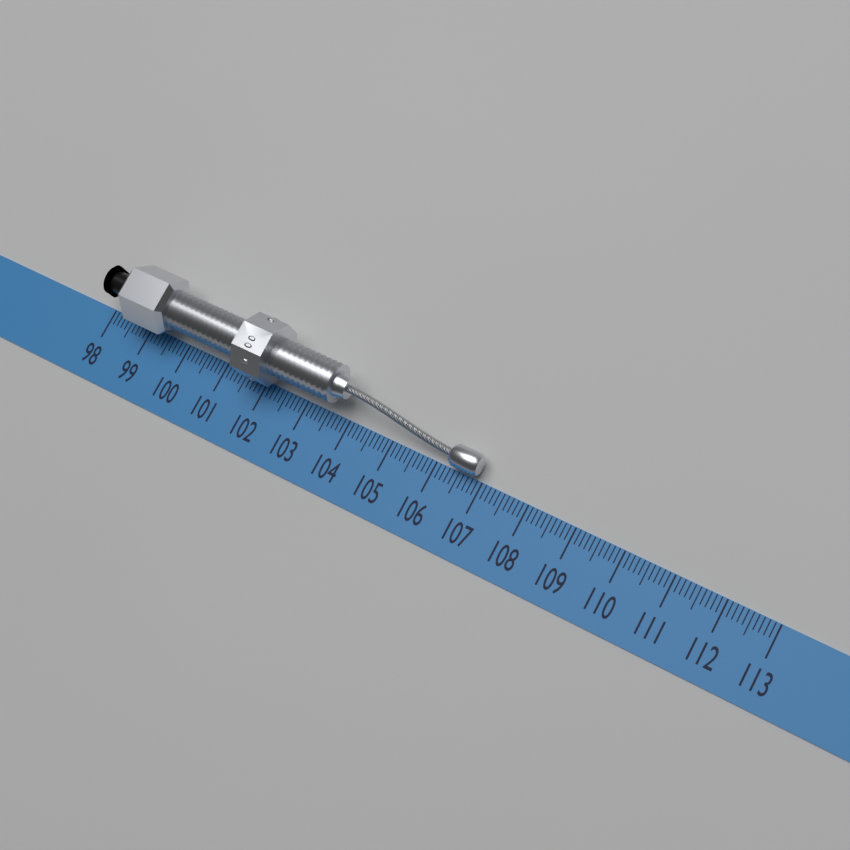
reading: 106.9 (no unit)
